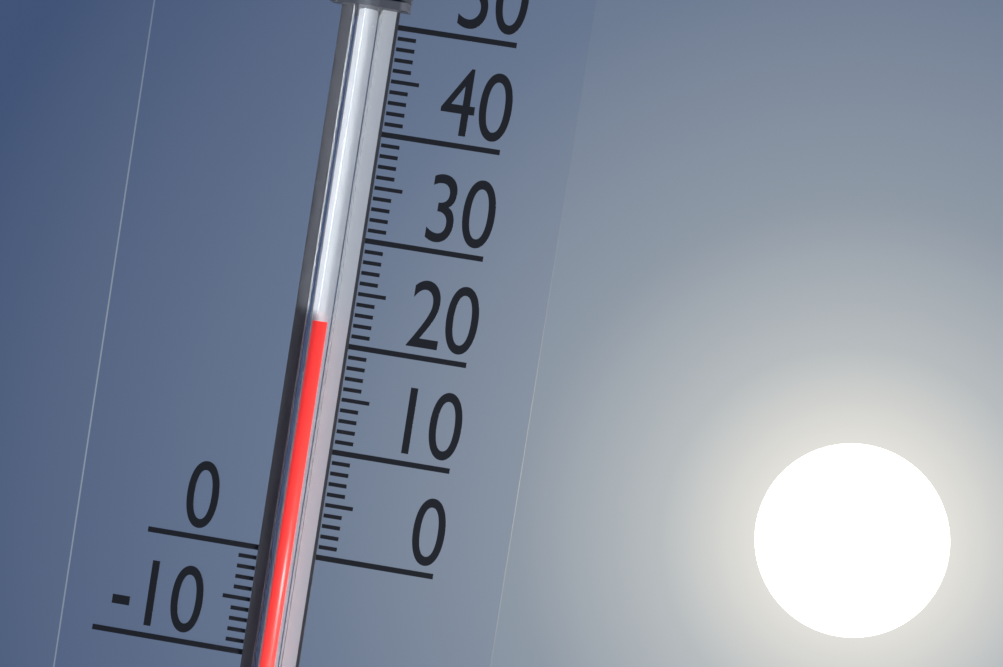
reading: 22 (no unit)
